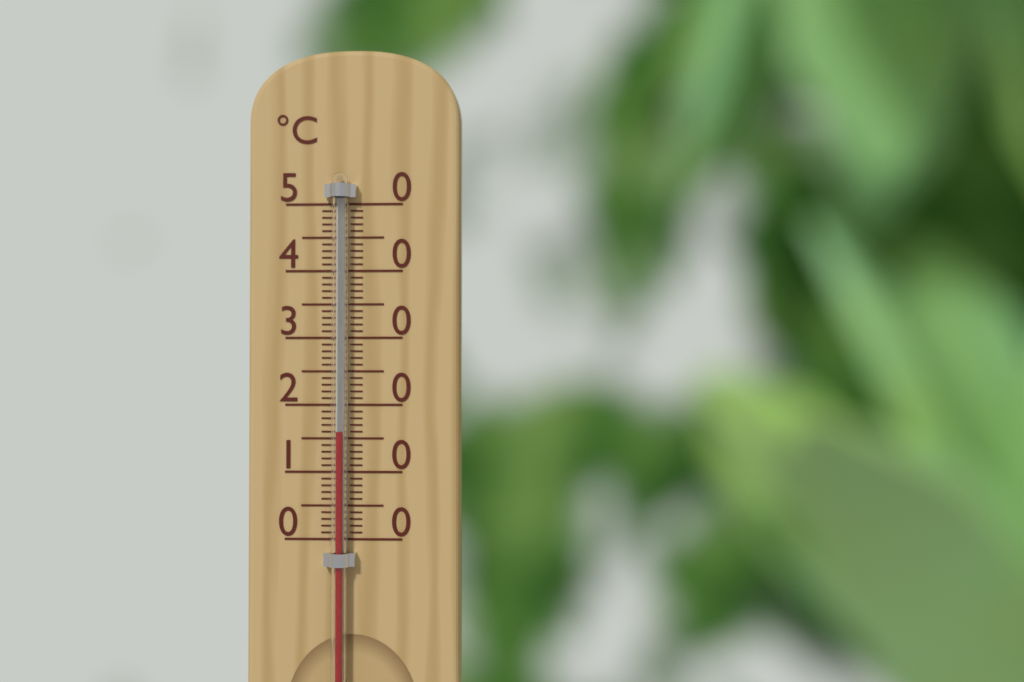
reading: 16 °C
